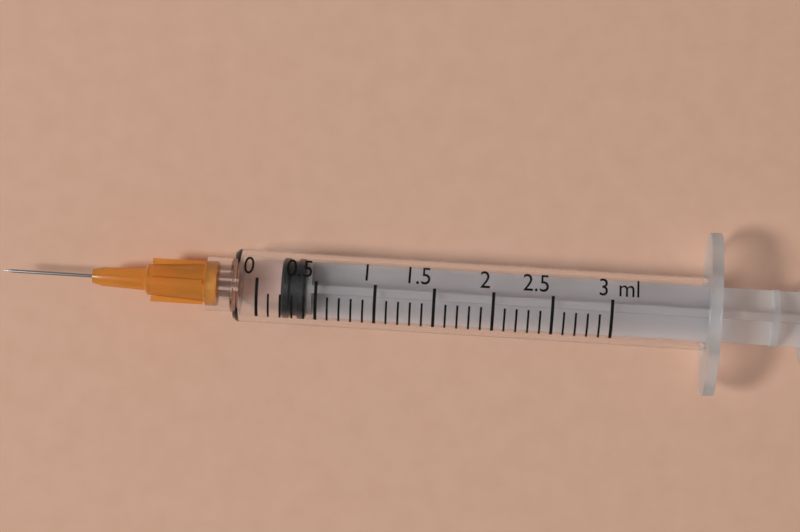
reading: 0.2 ml
